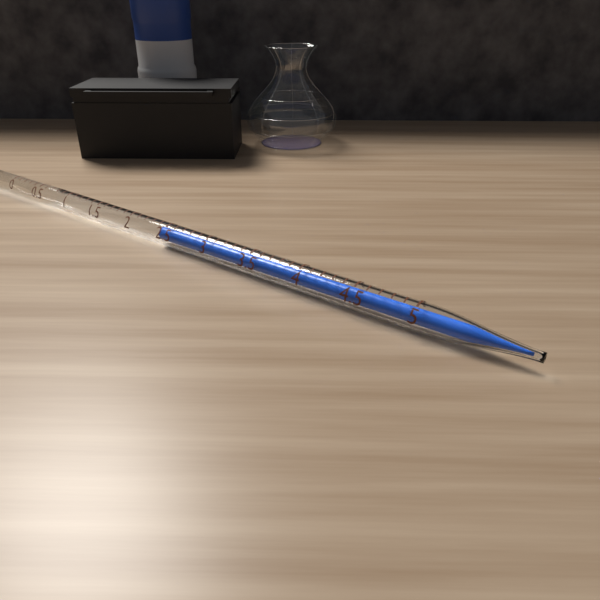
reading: 2.4 ml
